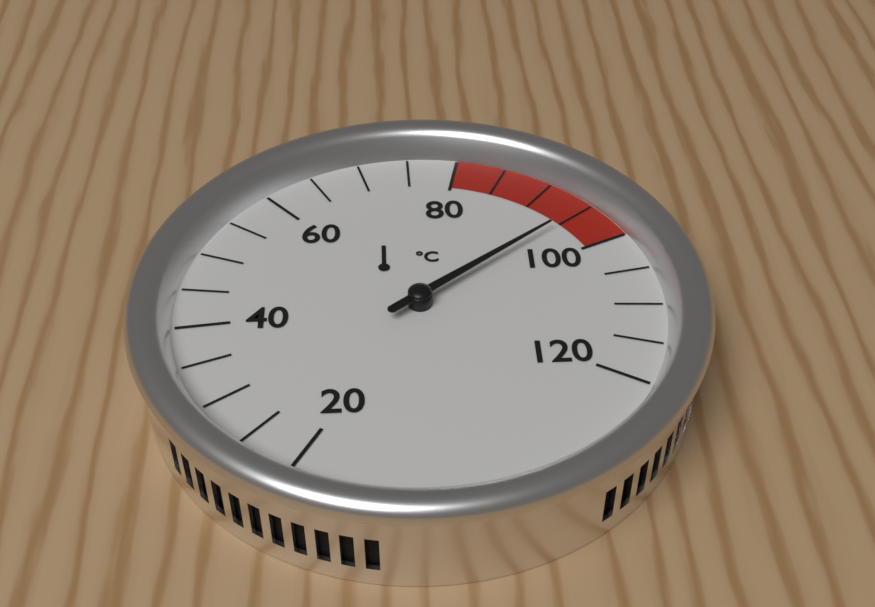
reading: 95 °C
